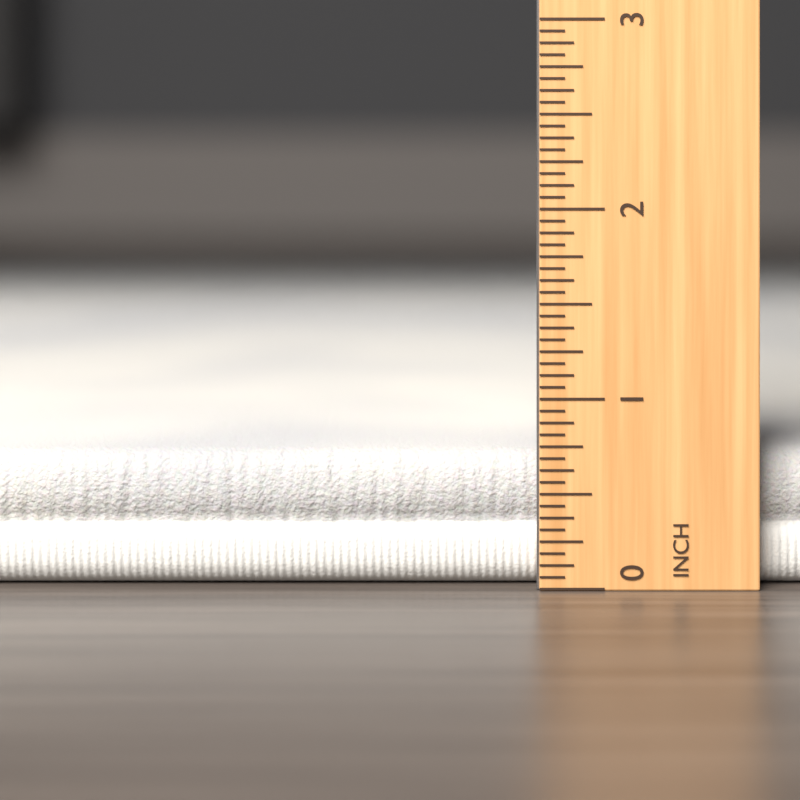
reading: 0.7000 inch
